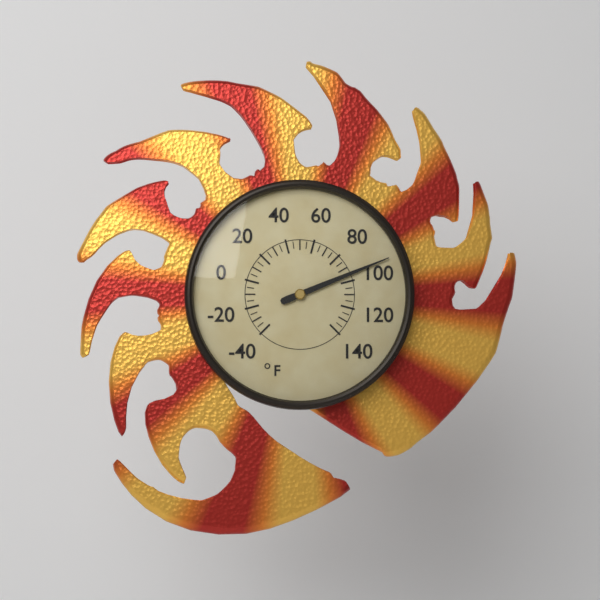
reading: 95 °F
